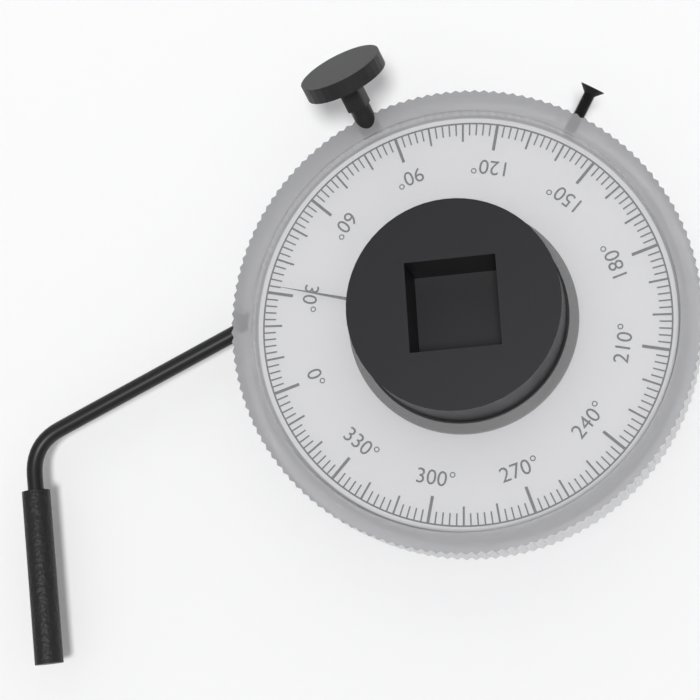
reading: 32 °
